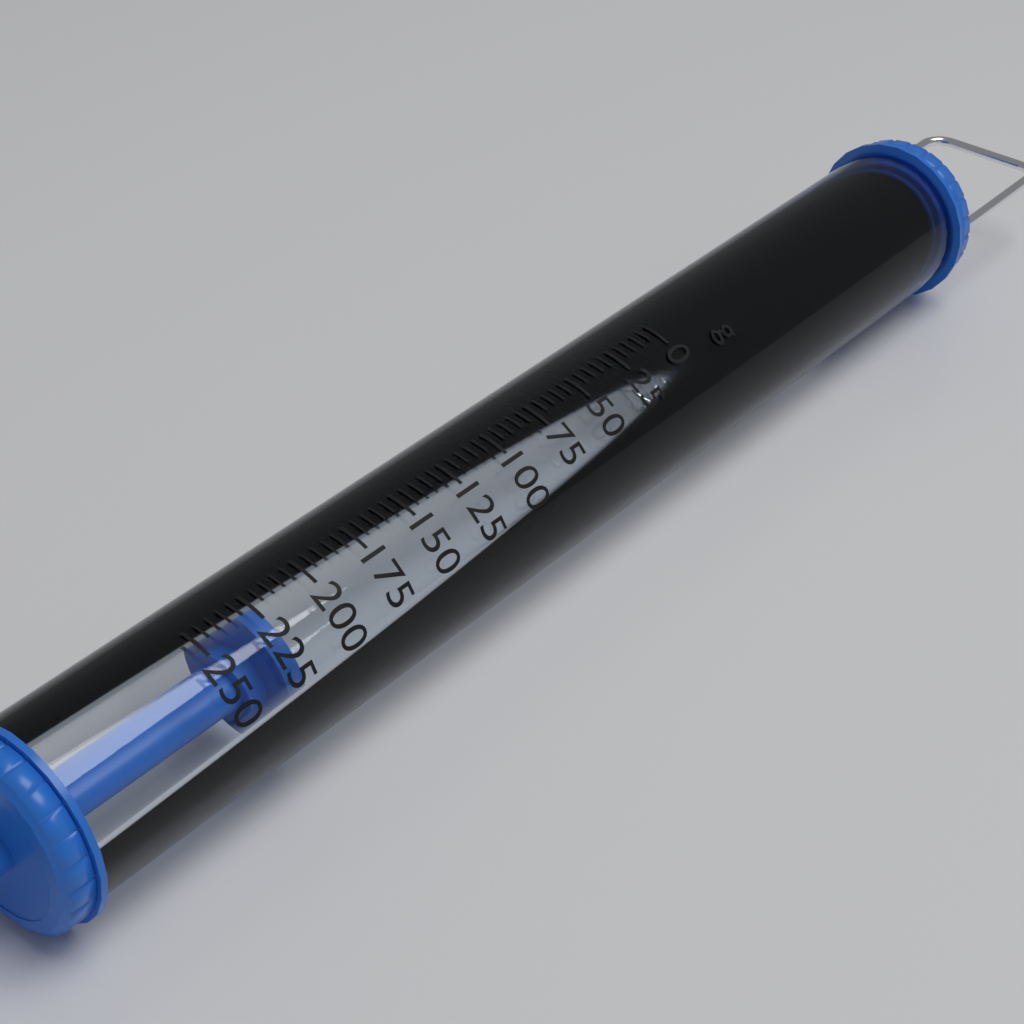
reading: 220 g
